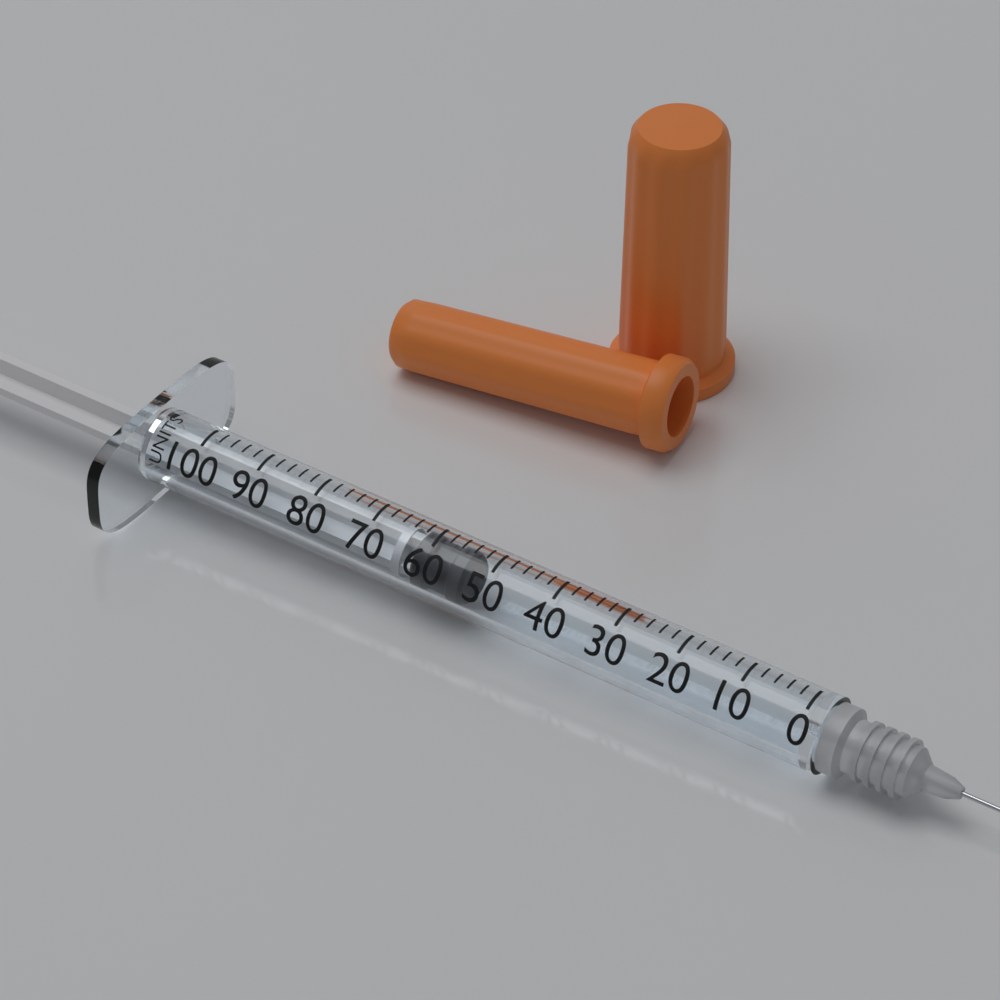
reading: 54 units
